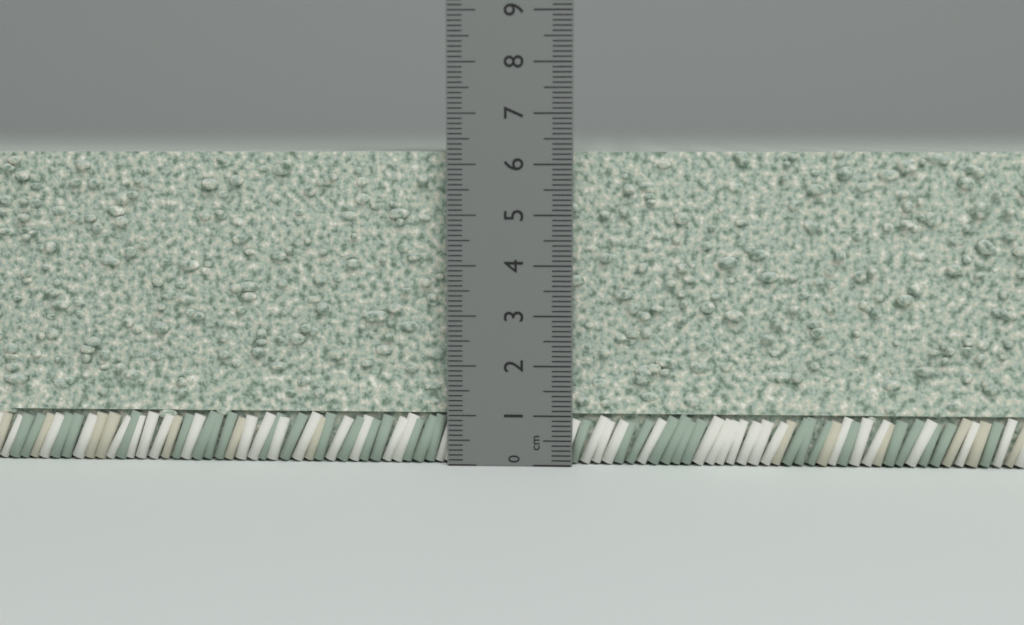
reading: 6.3 cm
